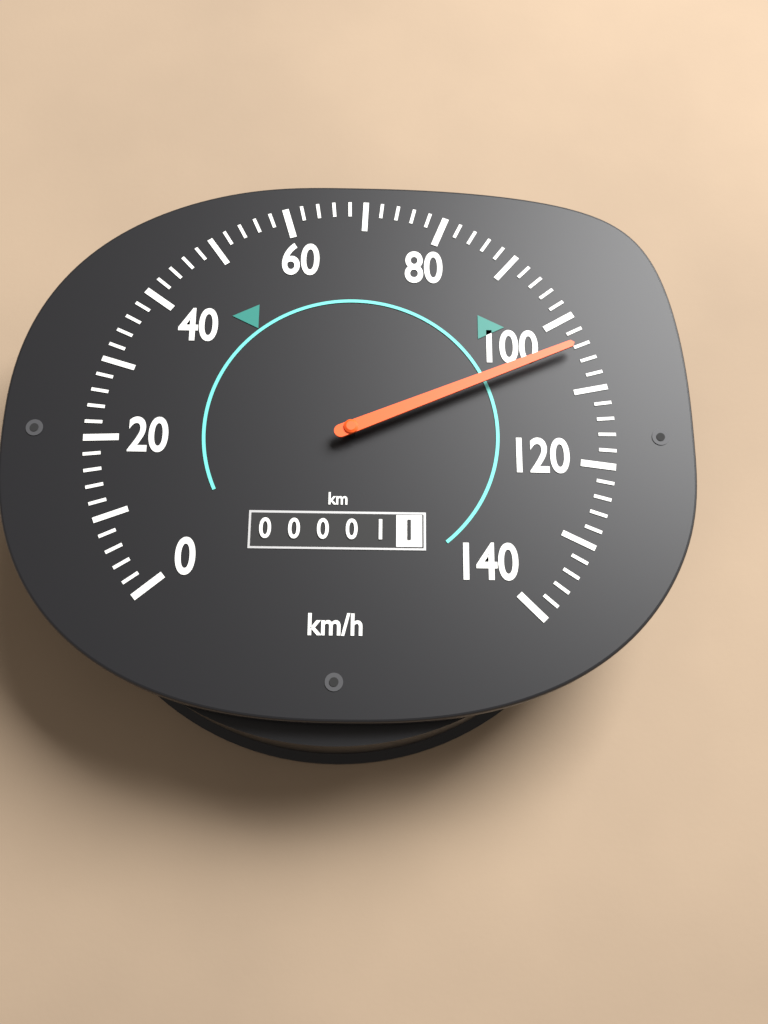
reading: 104 km/h
